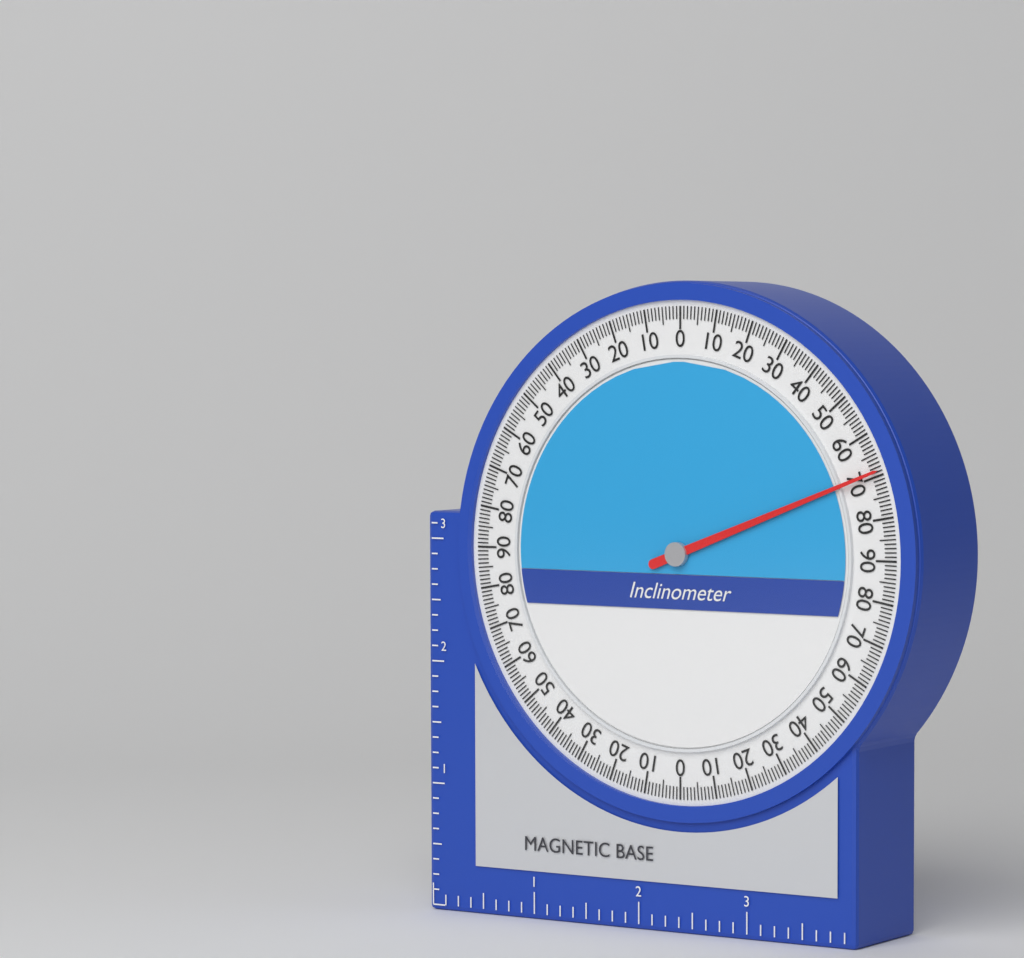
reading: 69 (no unit)
